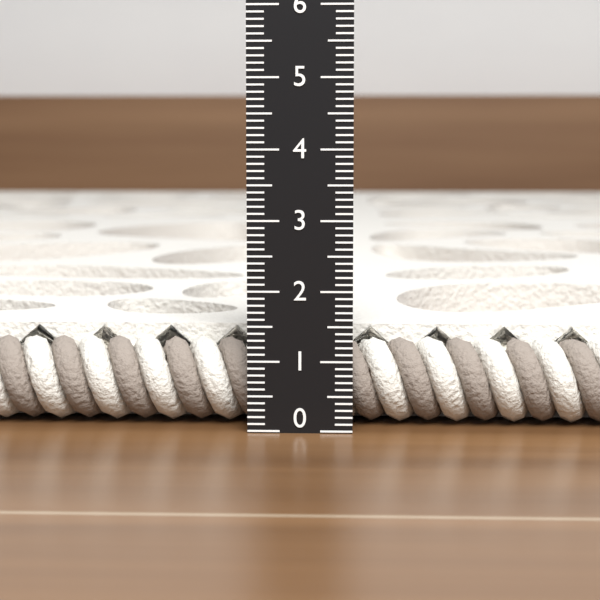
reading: 1.4 (no unit)
